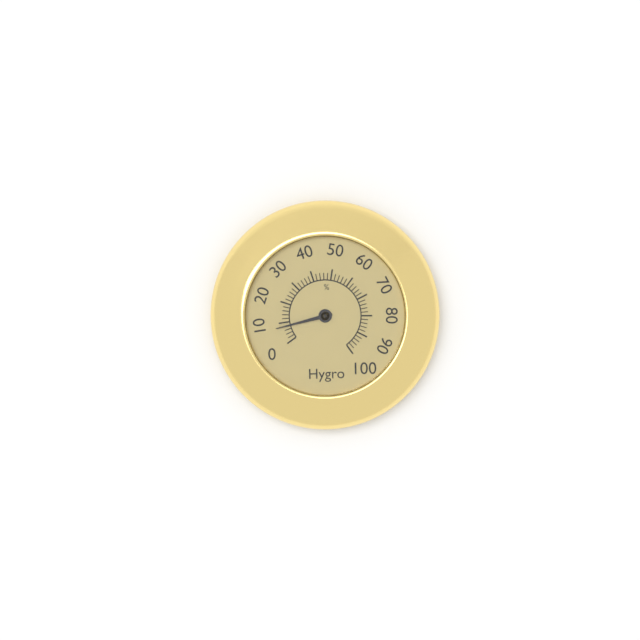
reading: 8 %
